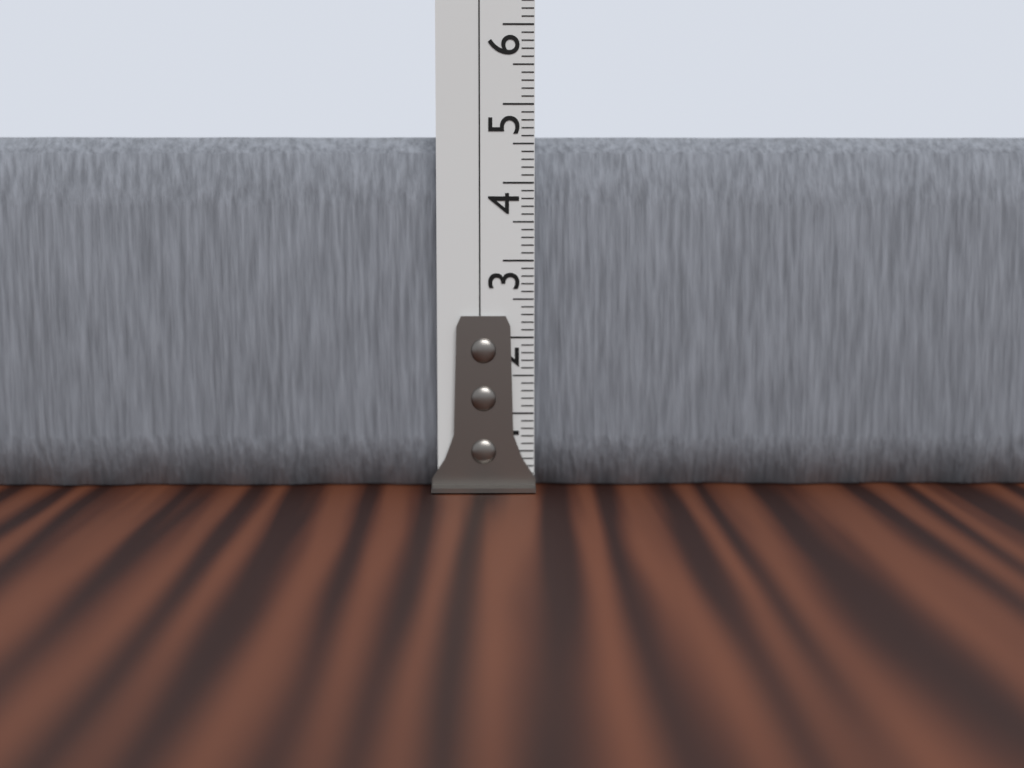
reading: 4.6 cm
